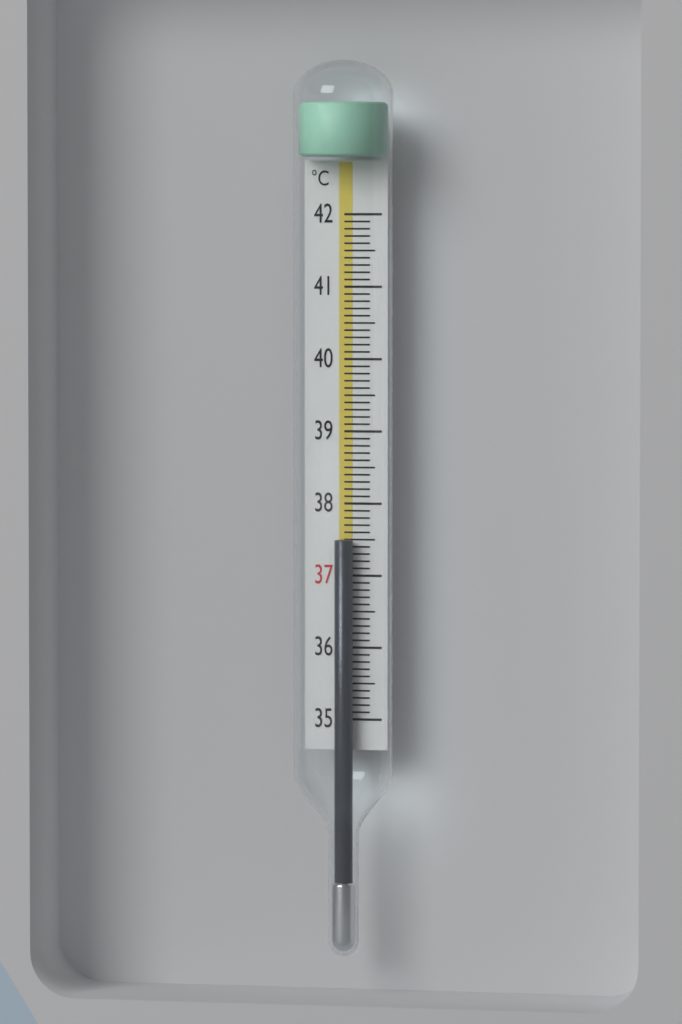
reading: 37.5 °C
